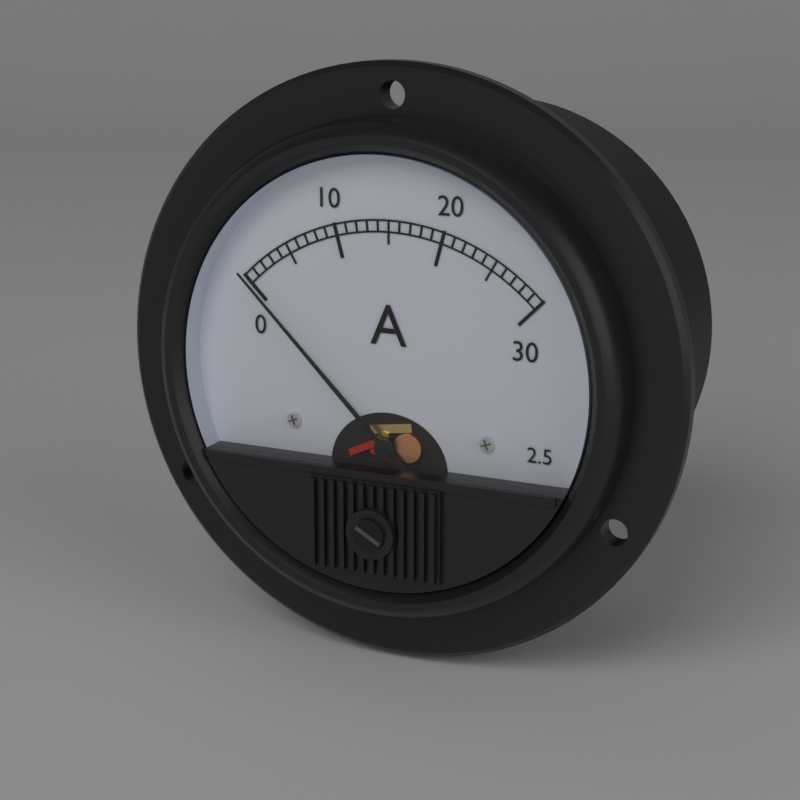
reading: 0 A
